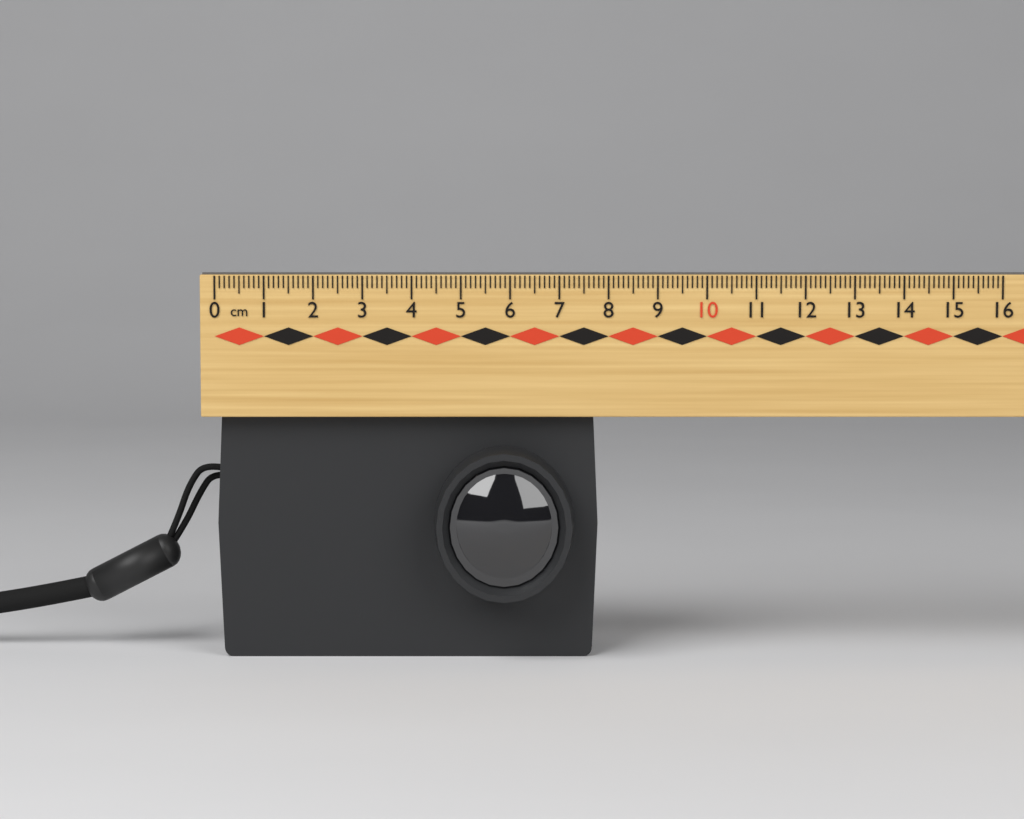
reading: 7.8 cm
